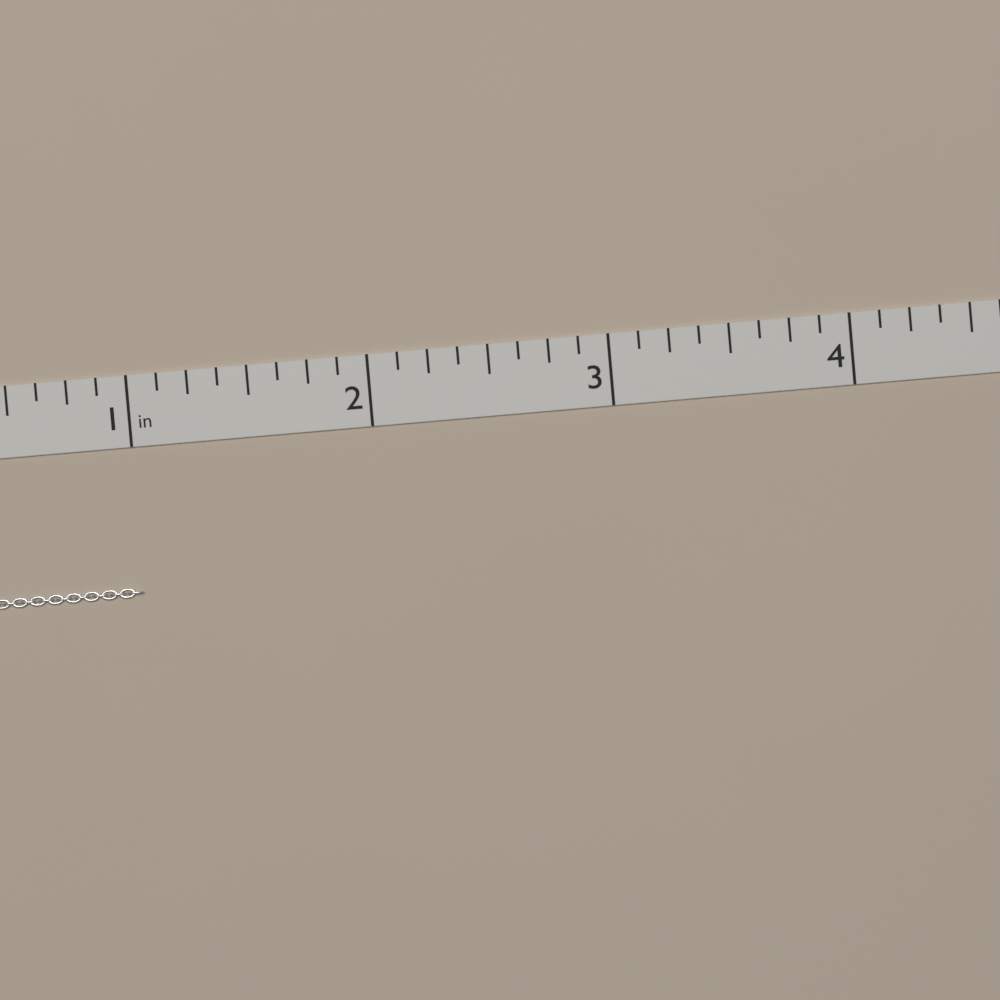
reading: 1.000 in
